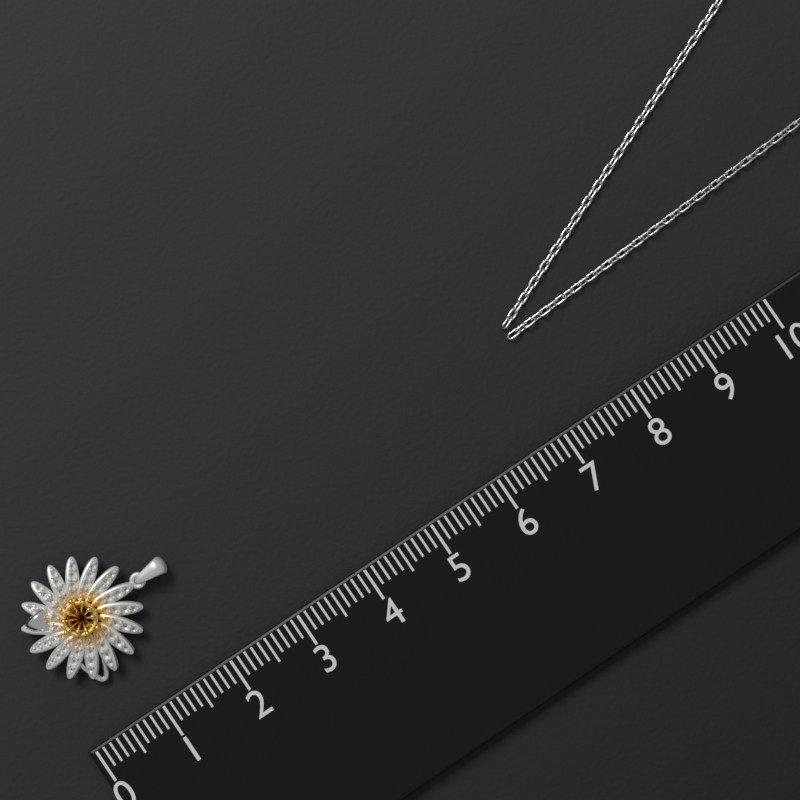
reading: 2.0 (no unit)
